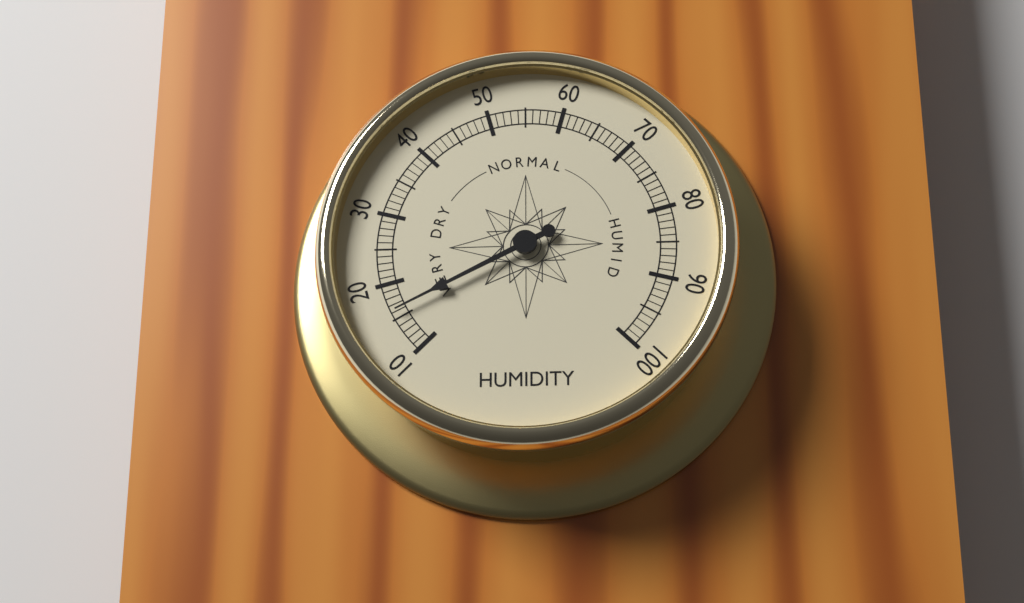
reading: 16 (no unit)
